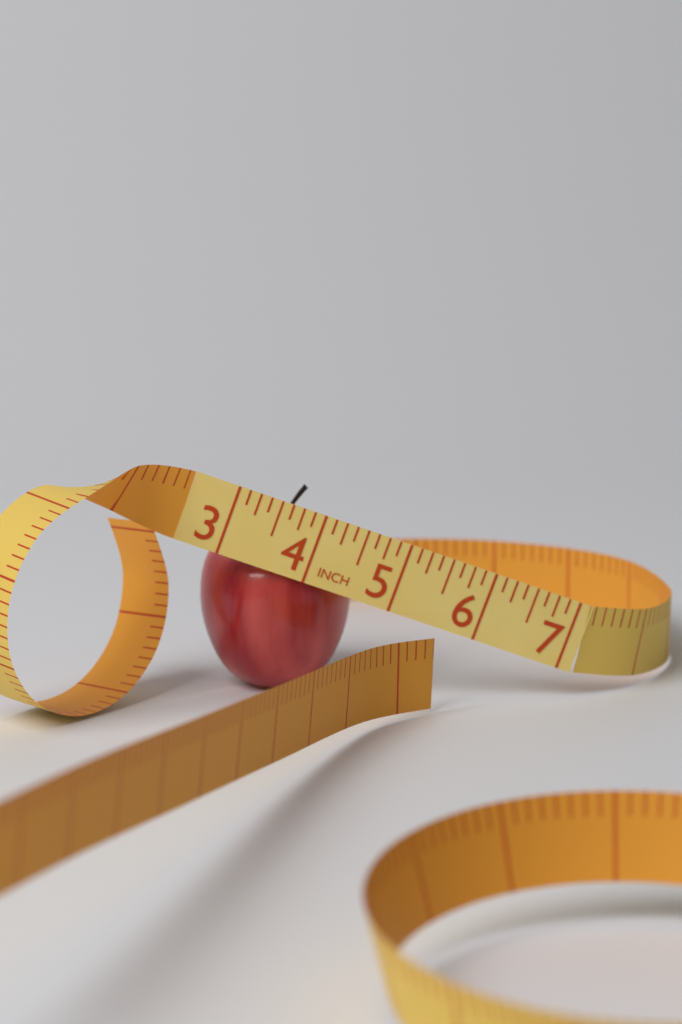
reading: 4.750 in
